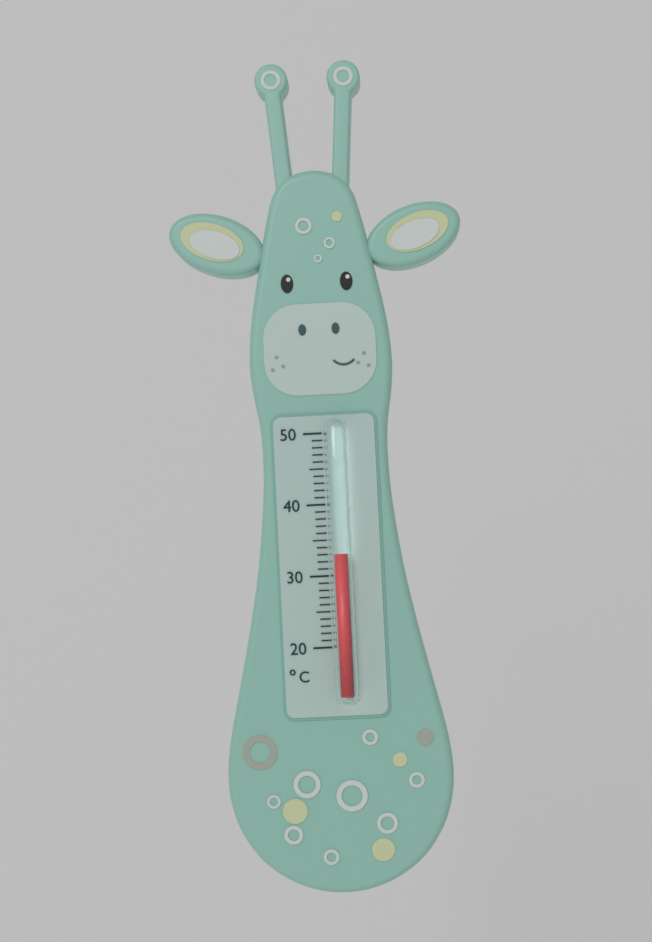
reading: 33 °C
